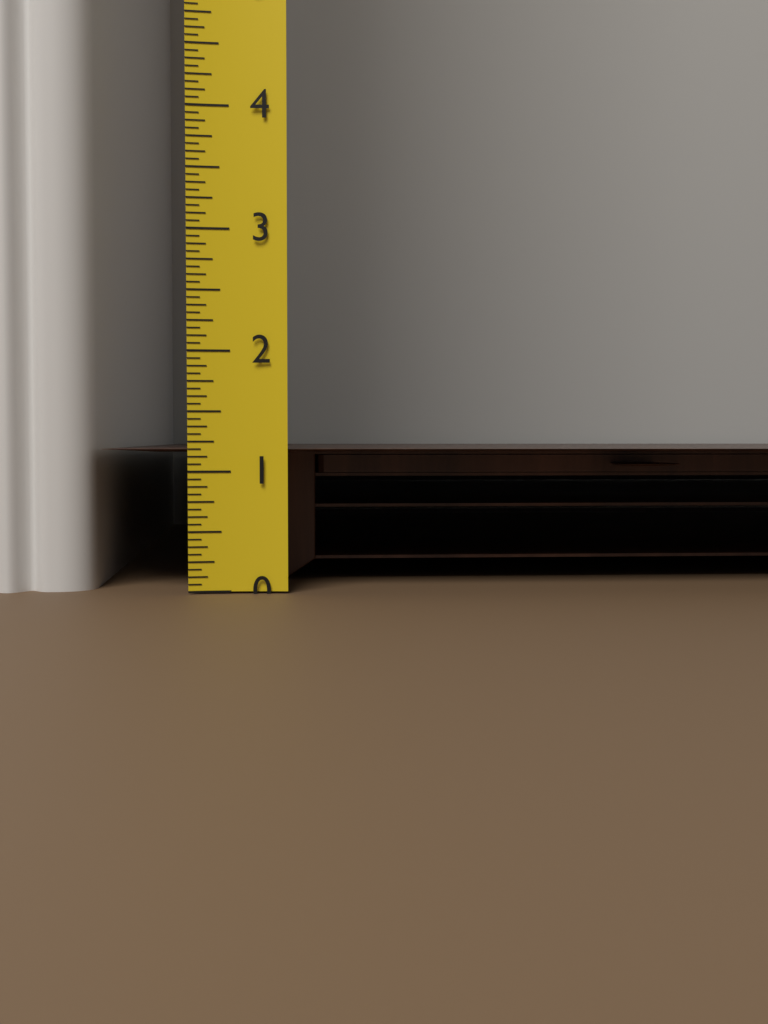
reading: 1.1875 (no unit)
